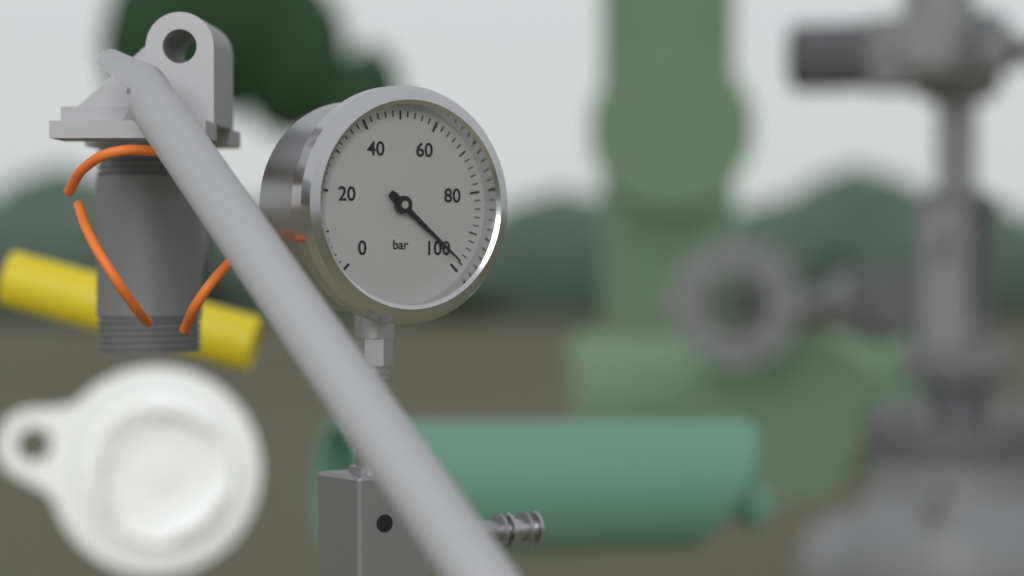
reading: 98 bar
